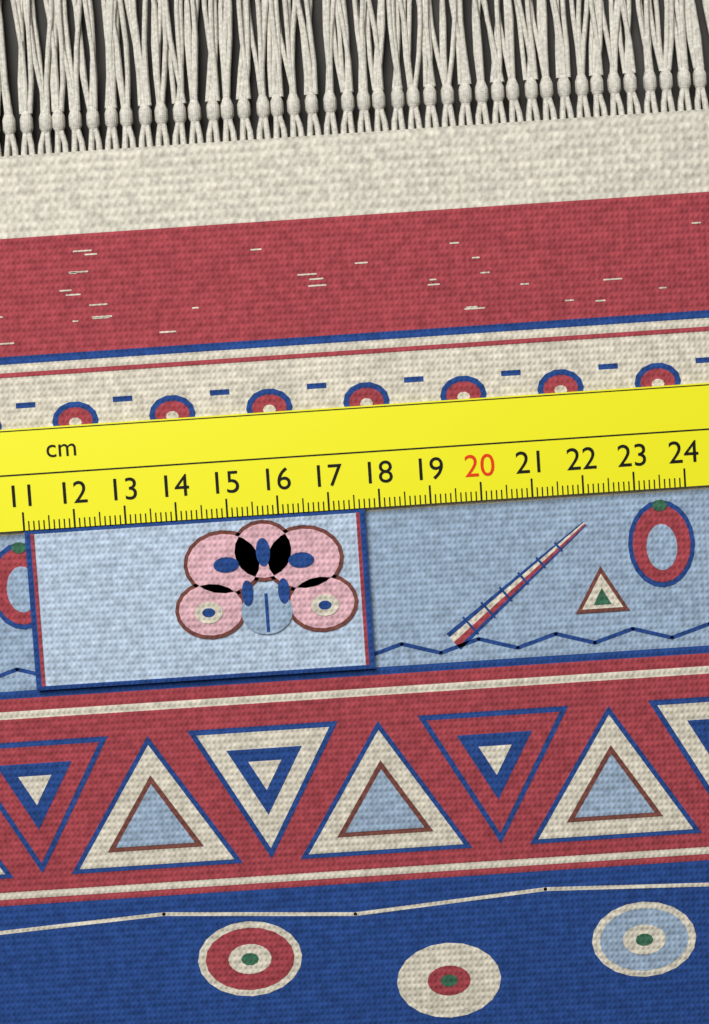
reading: 17.7 cm
